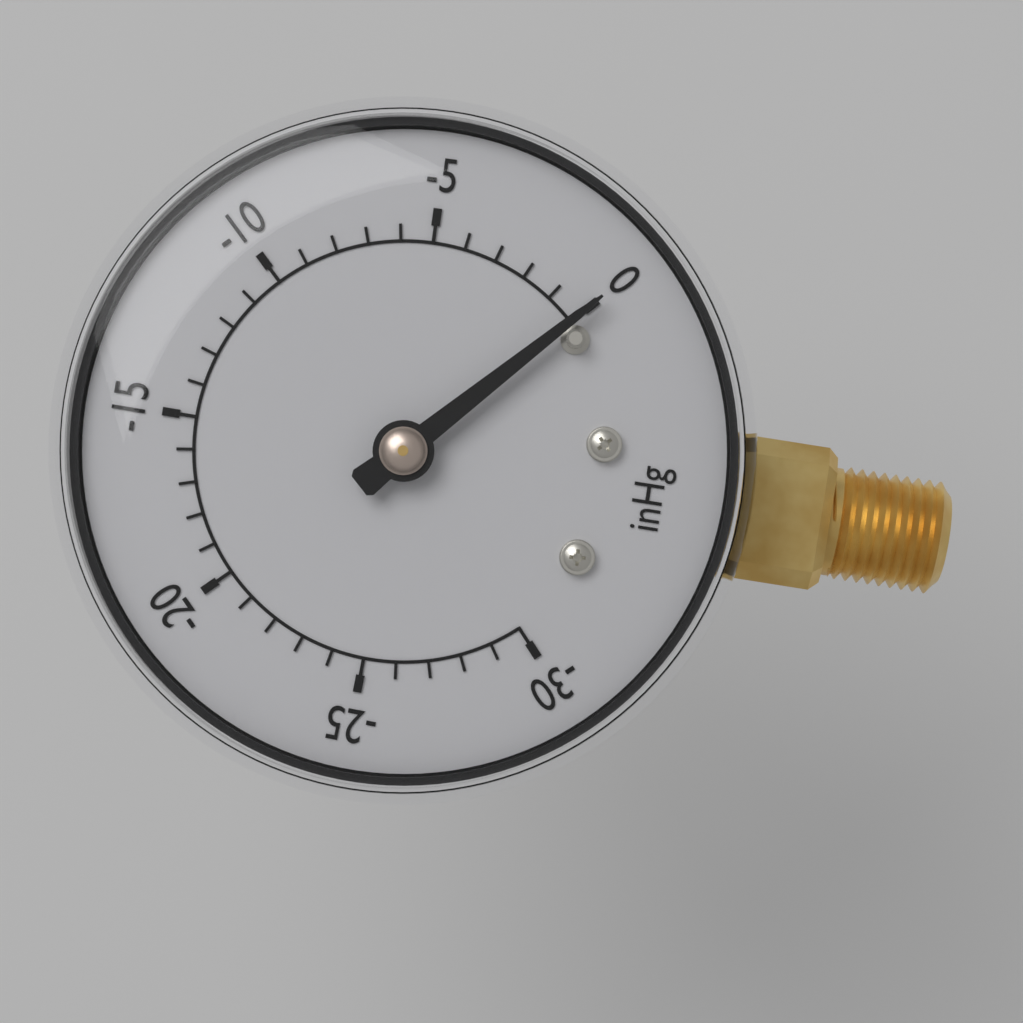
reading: 0 inHg
